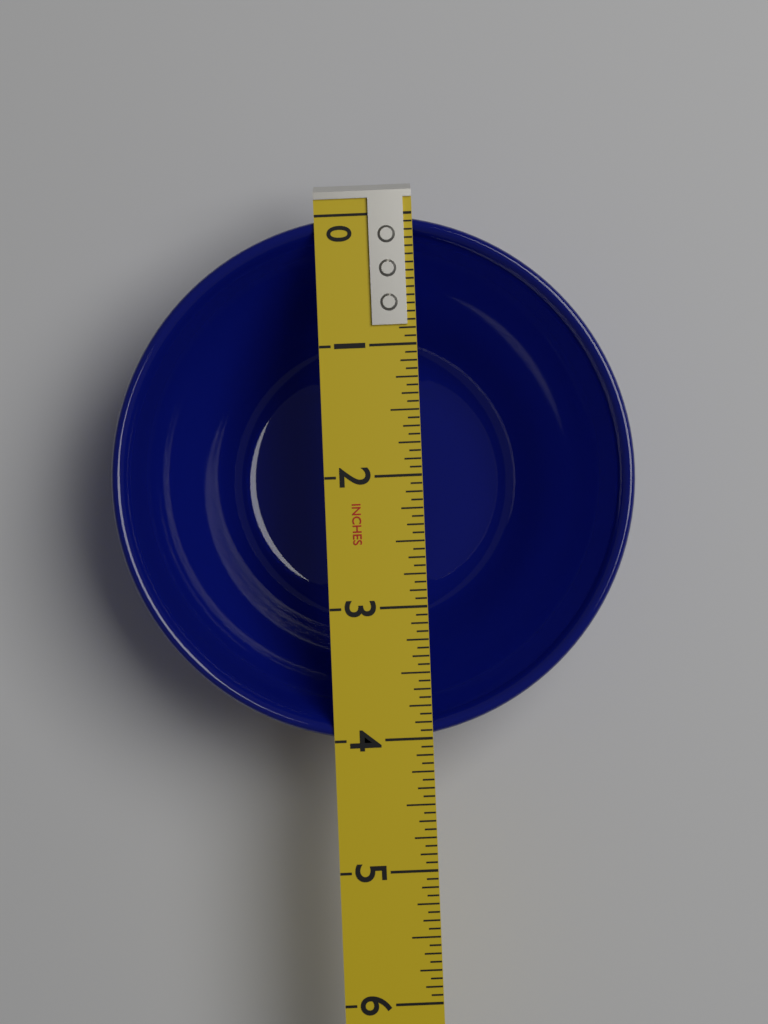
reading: 4.0000 in
